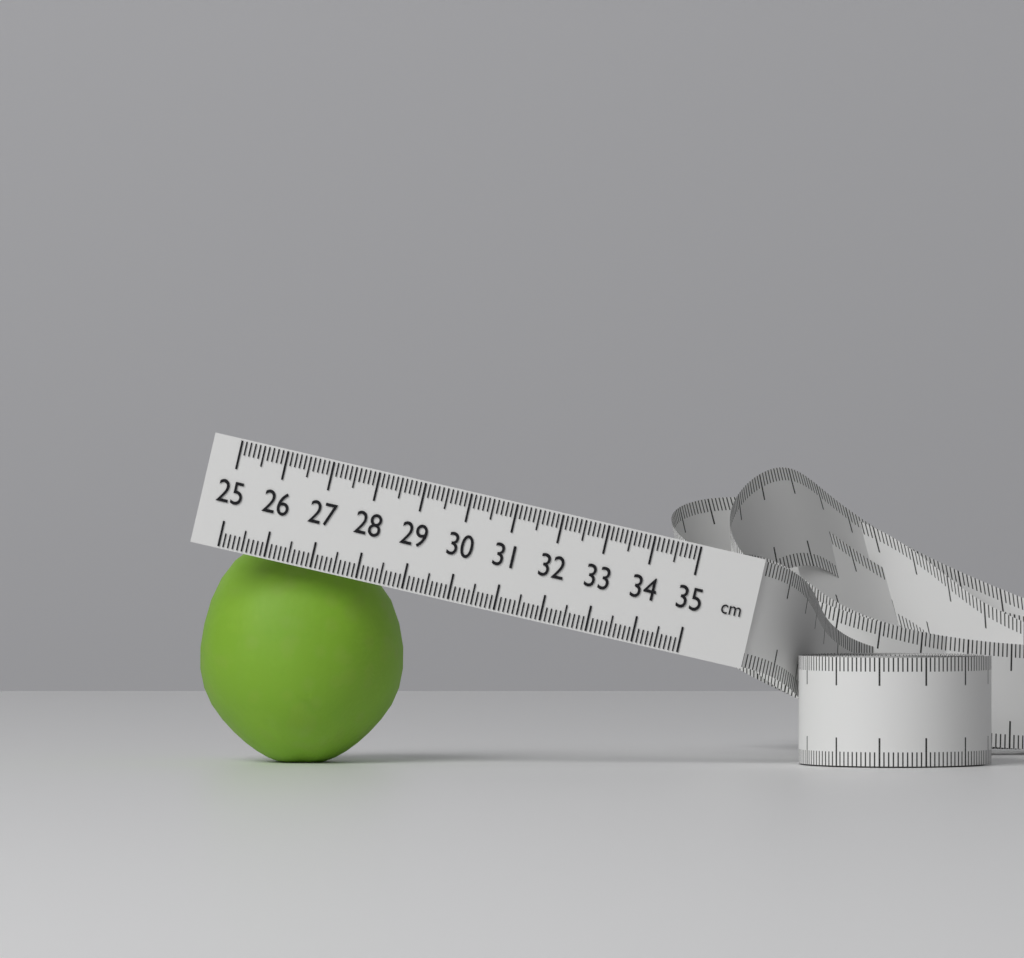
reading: 29.4 cm
